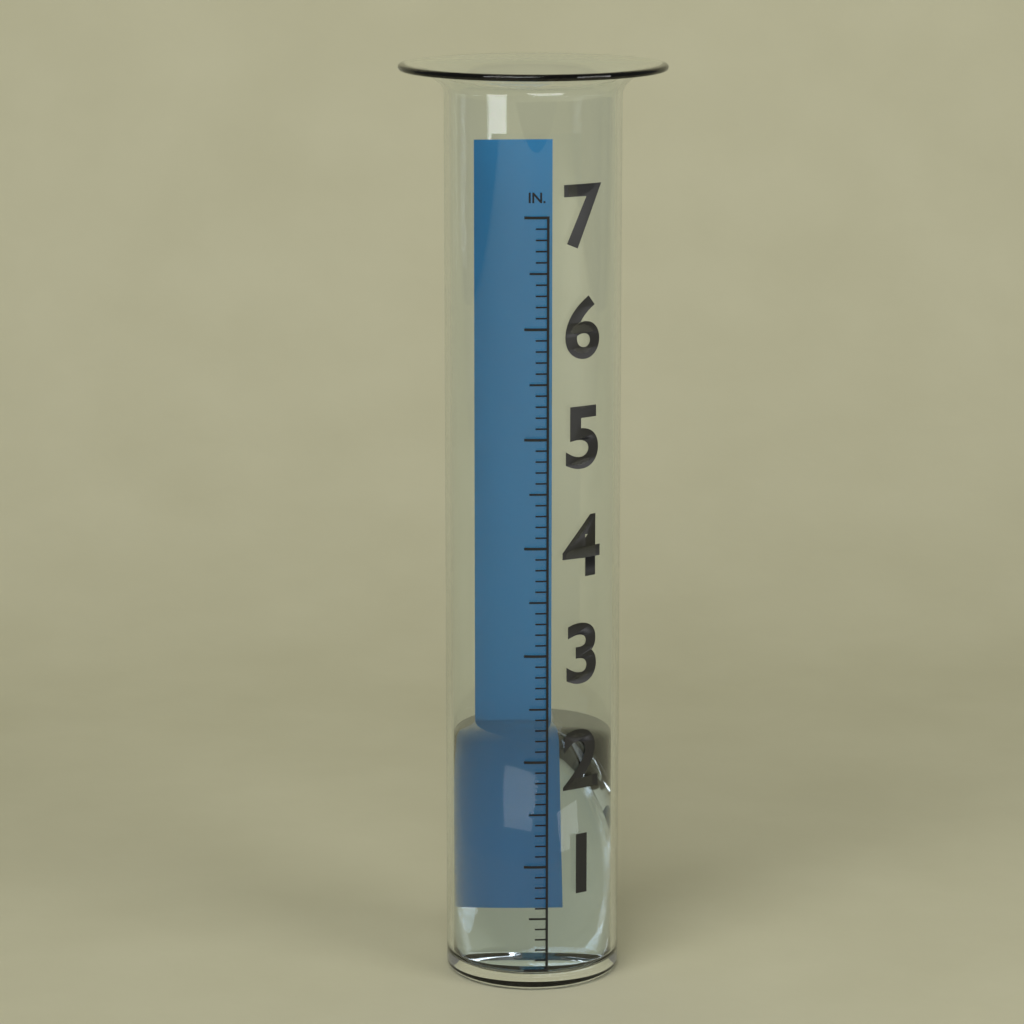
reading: 2.1 in
